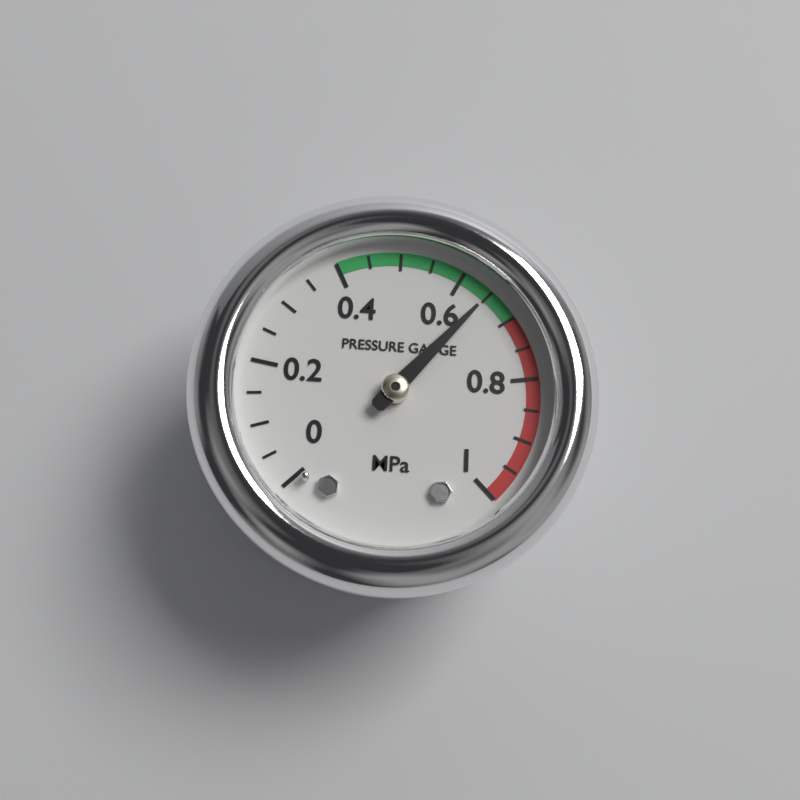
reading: 0.65 MPa
